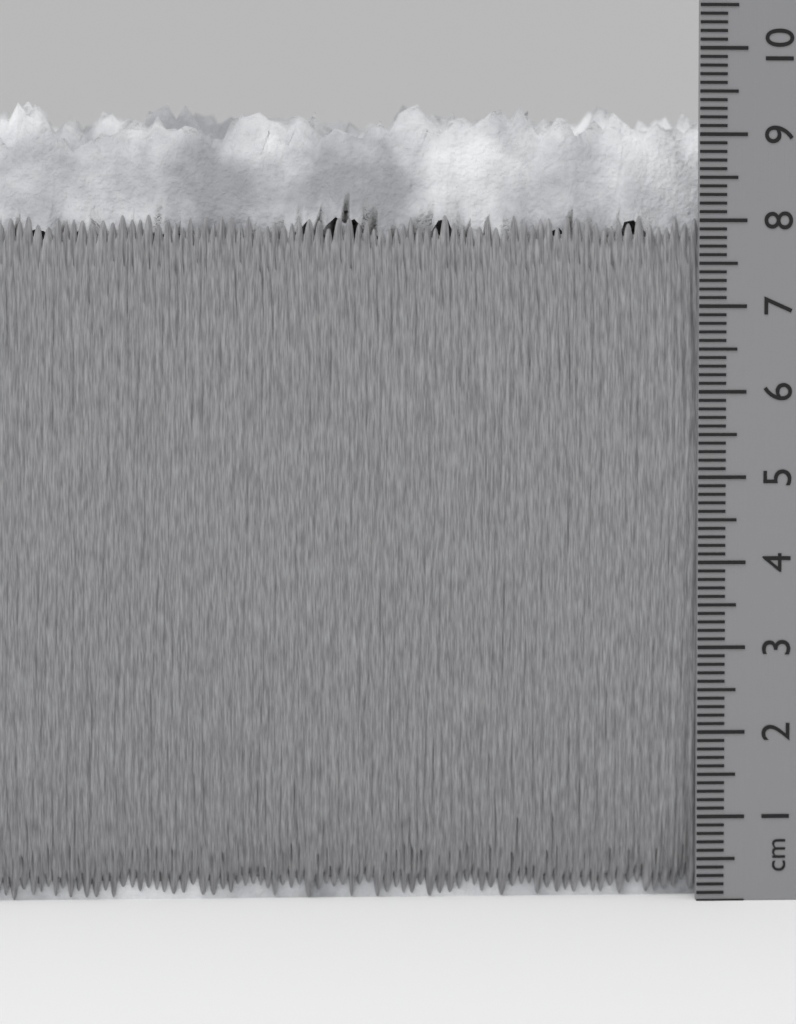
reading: 9.5 cm
